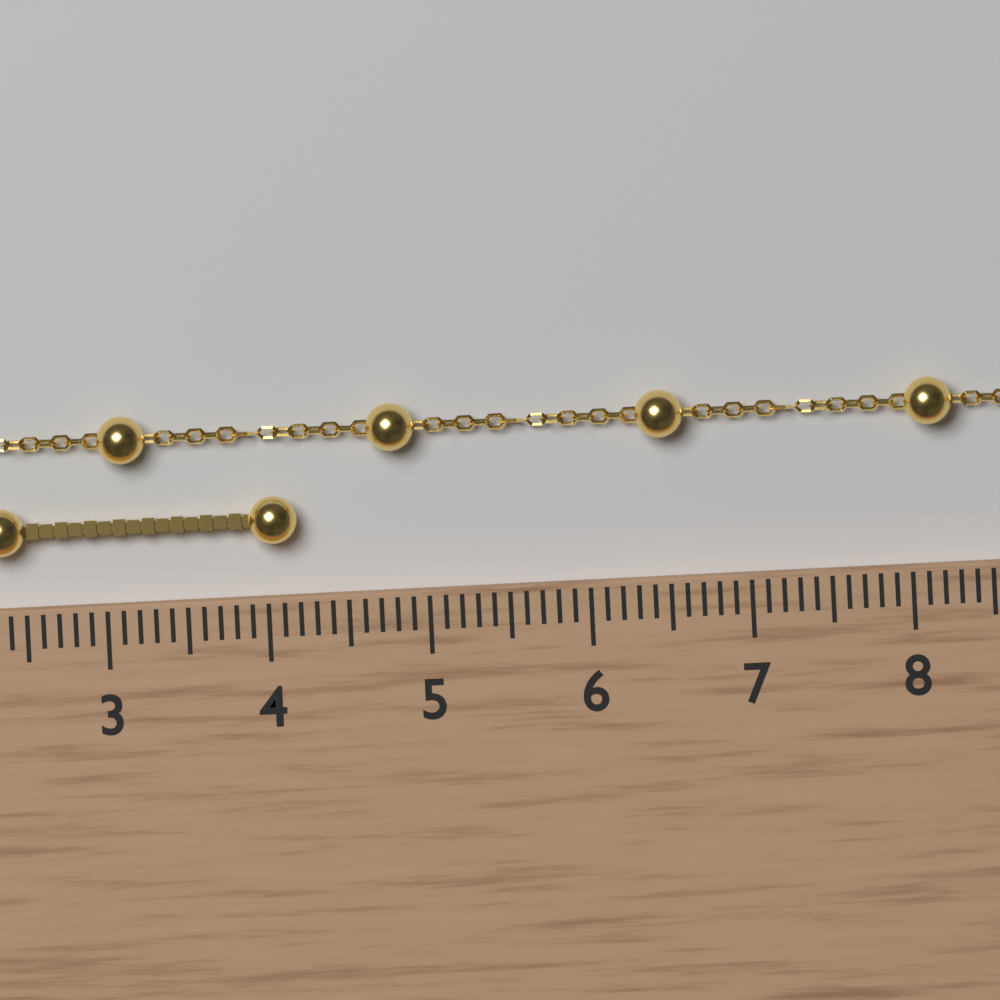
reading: 4.2 cm
